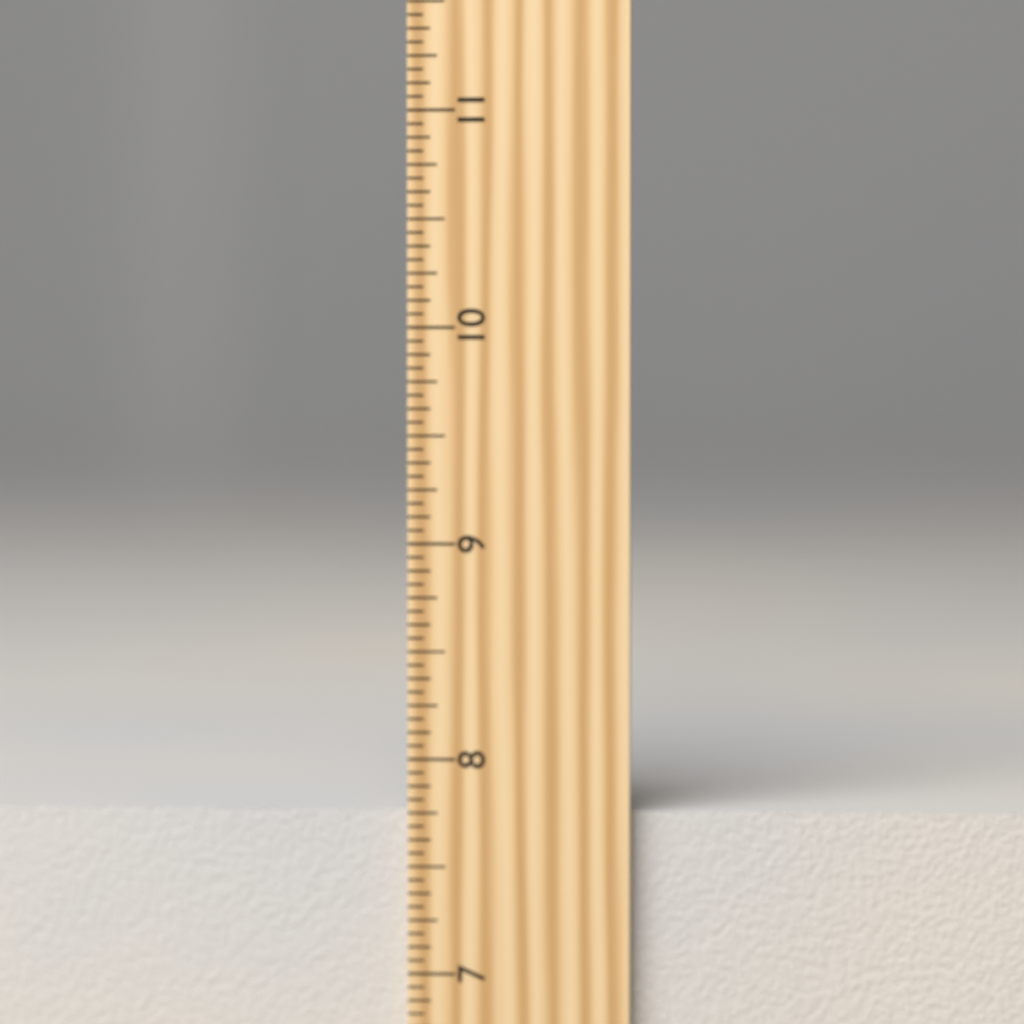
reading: 7.7500 inch
